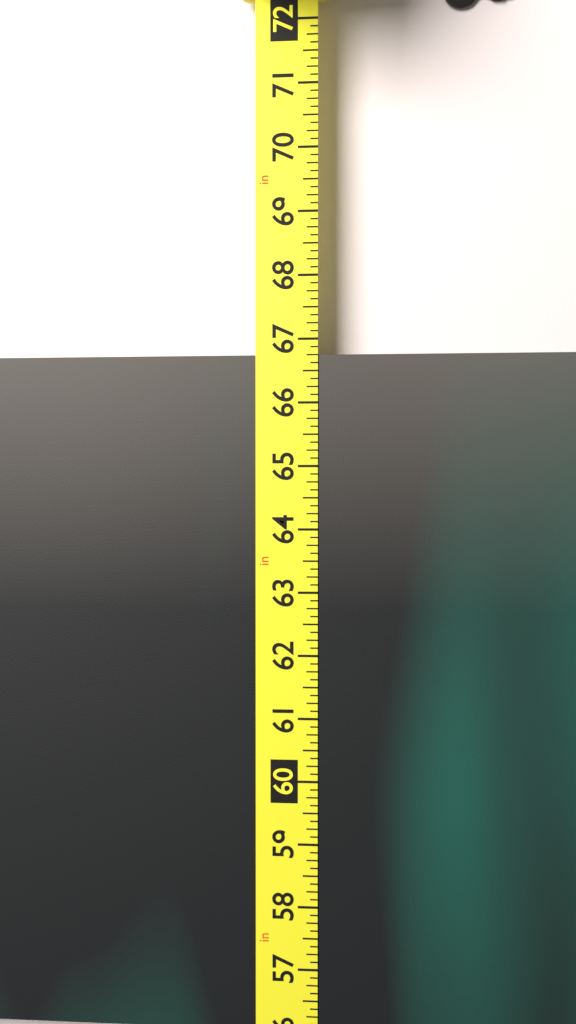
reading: 66.750 in
